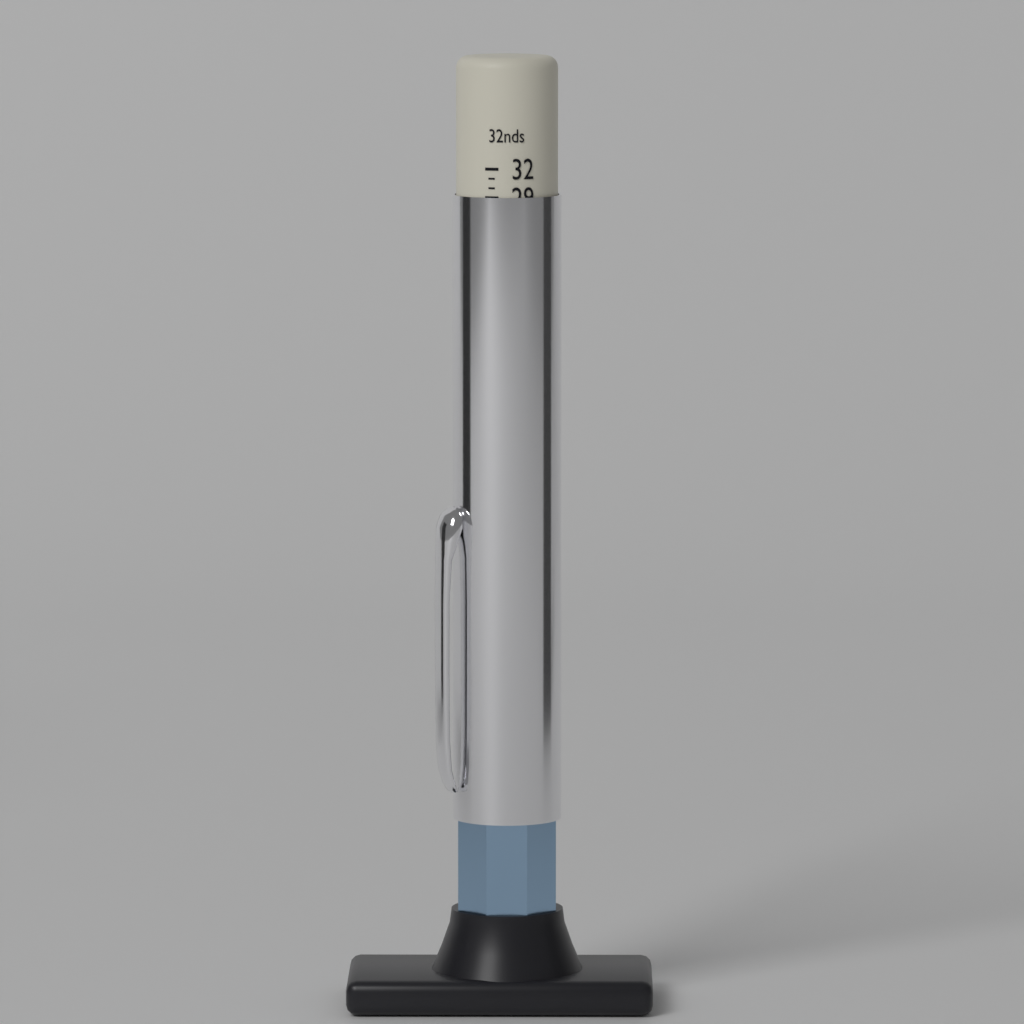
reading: 29 32nds
